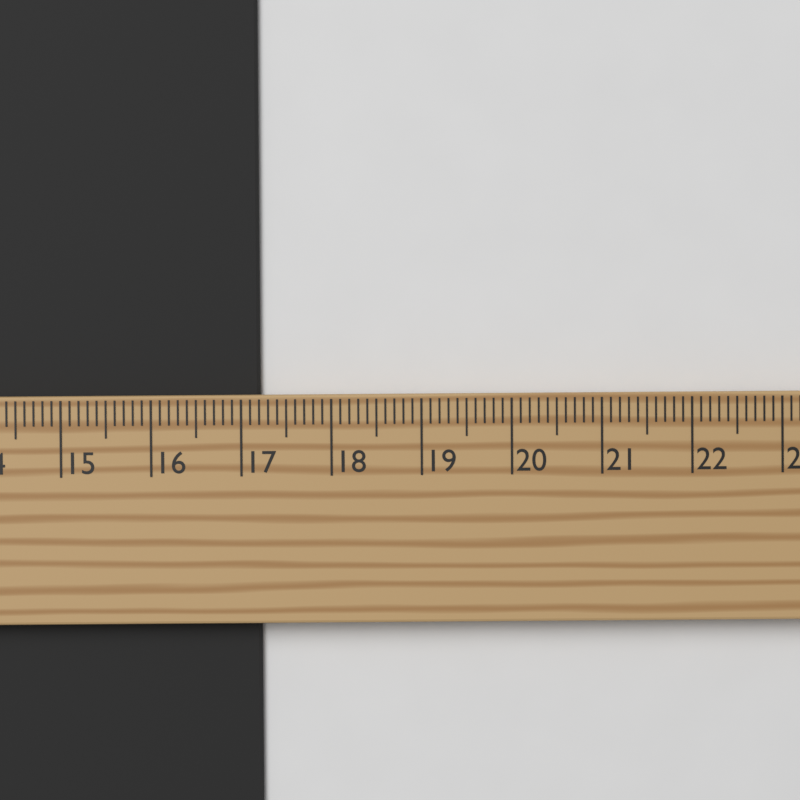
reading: 17.2 cm
